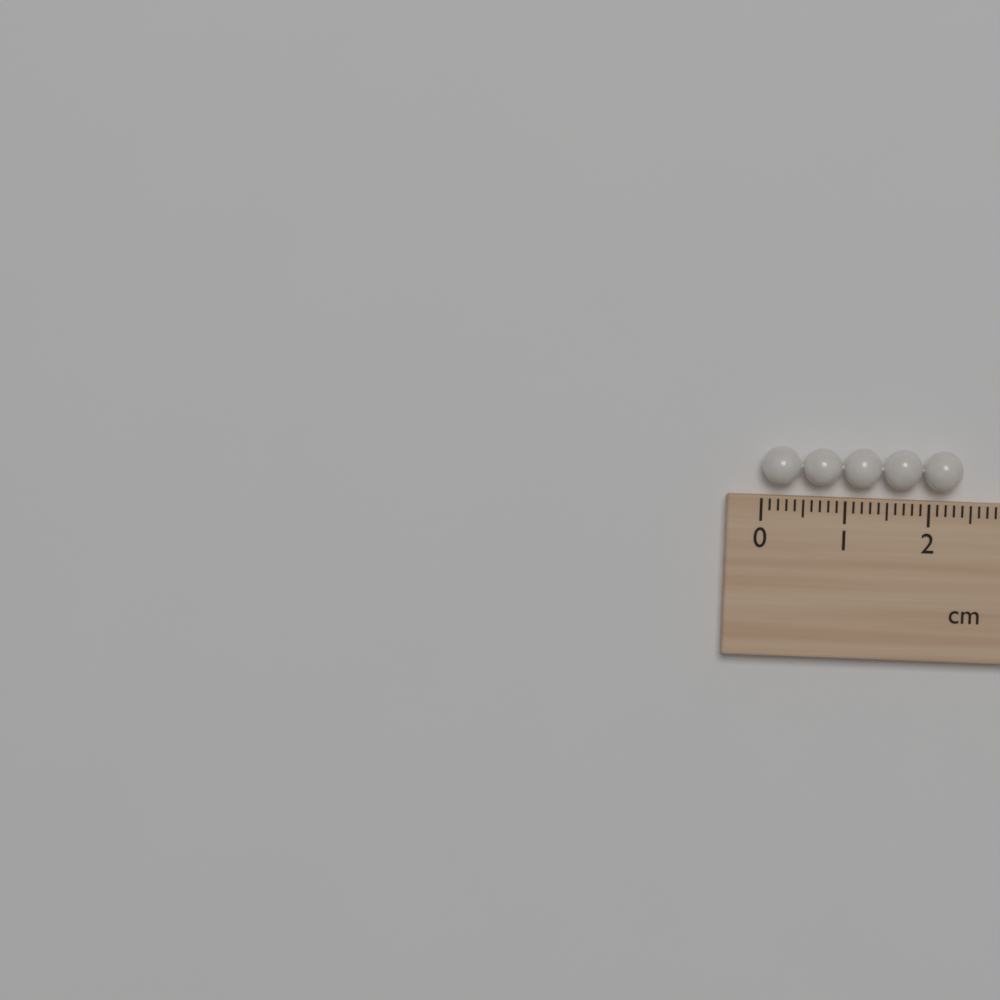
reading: 2.4 cm
